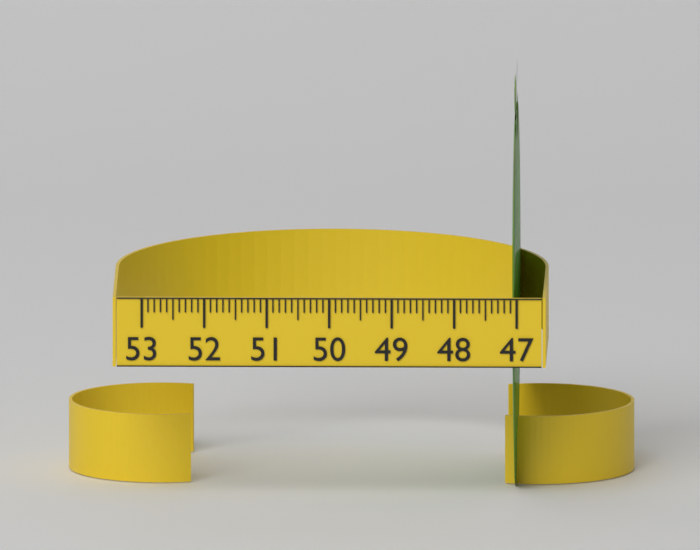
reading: 47.1 (no unit)
